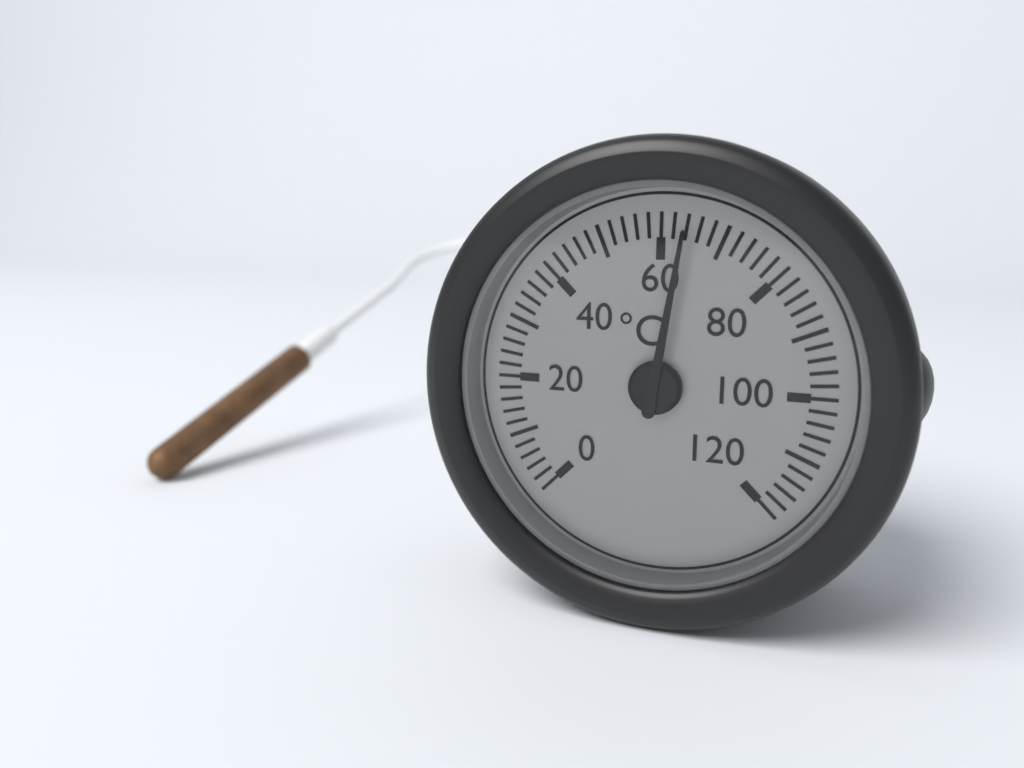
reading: 64 °C
